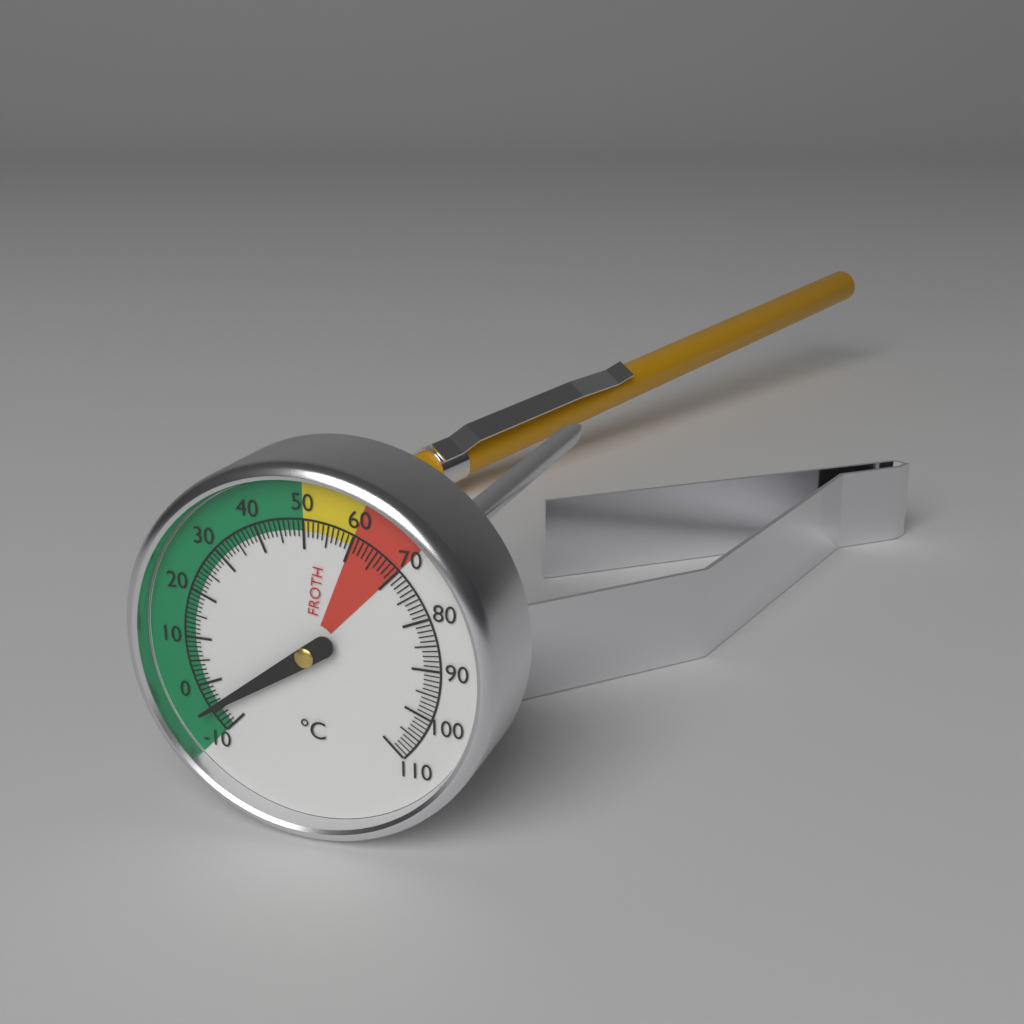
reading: -5 °C
